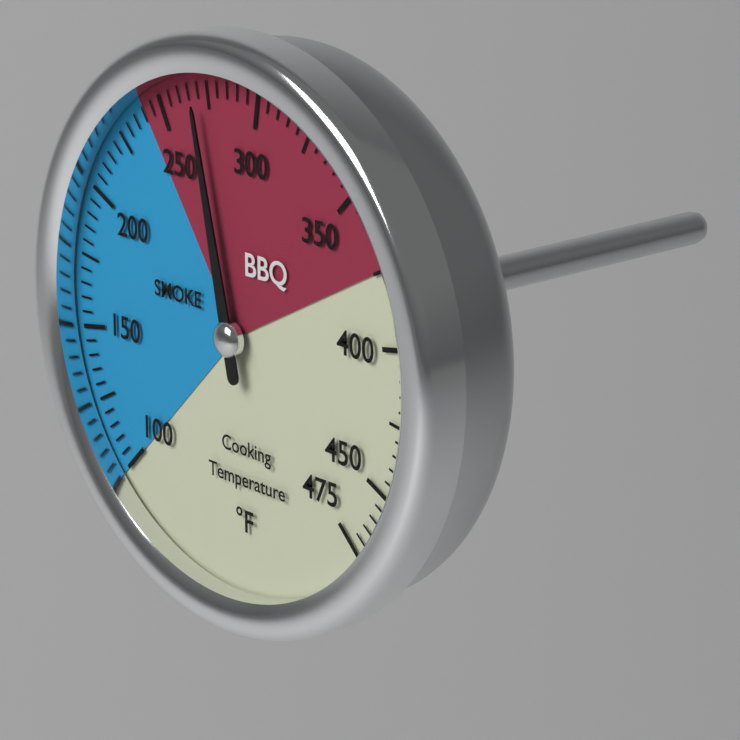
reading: 270 °F
